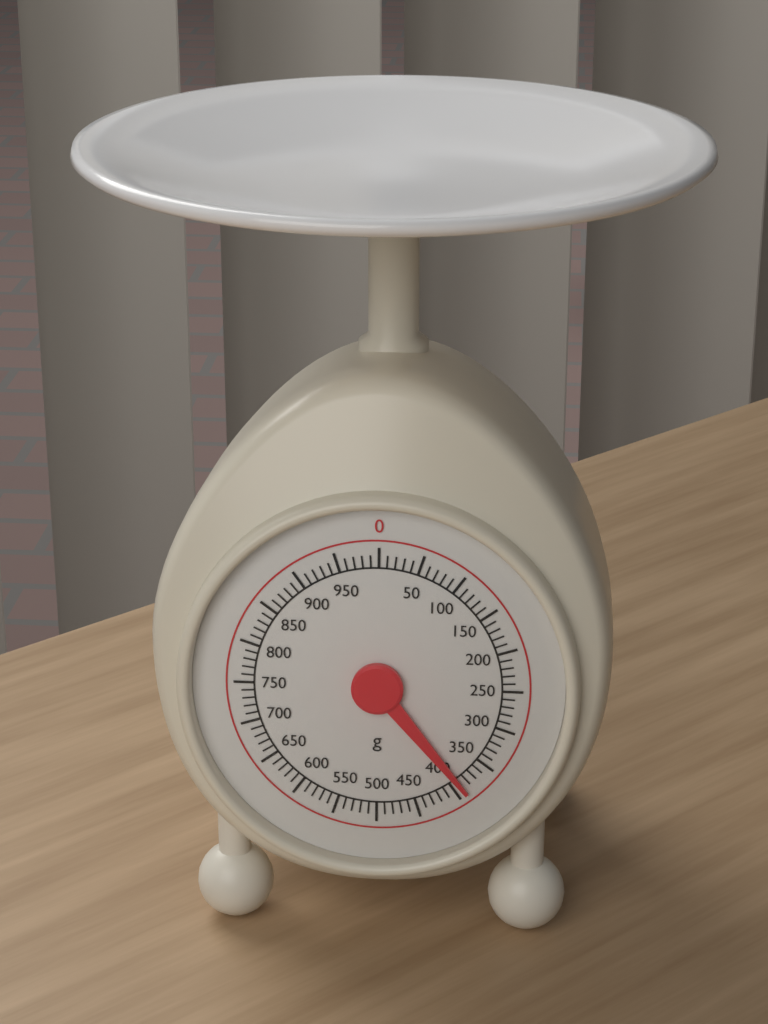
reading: 390 g
